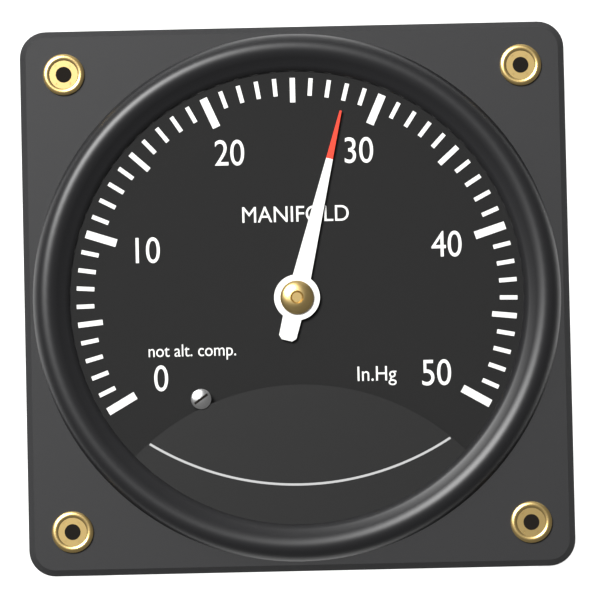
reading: 28 inHg
